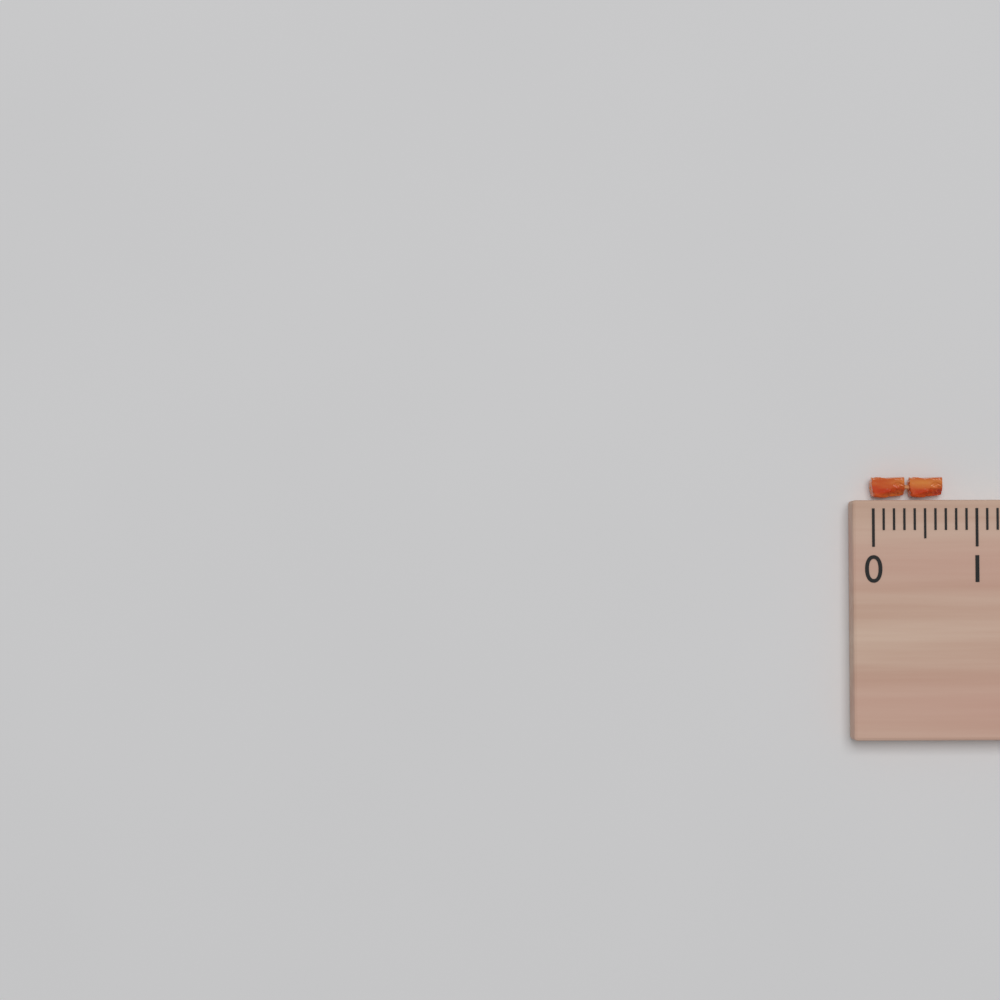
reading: 0.7 (no unit)
